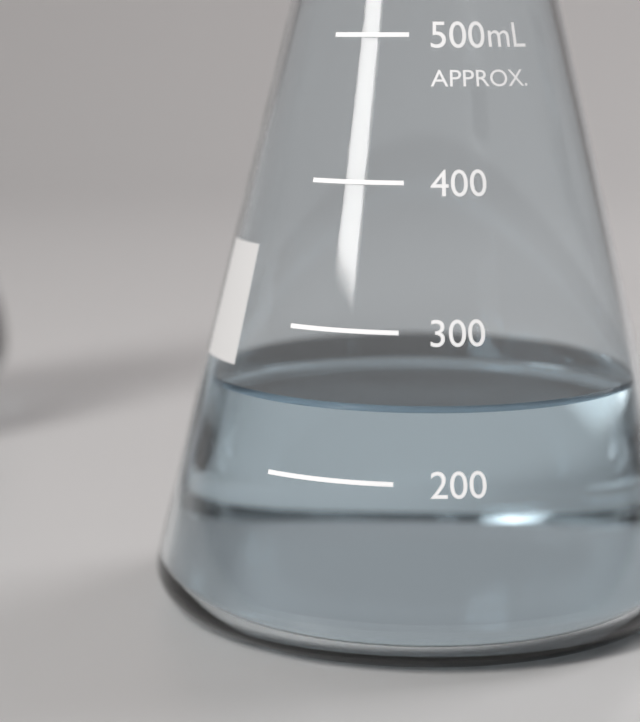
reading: 250 mL
